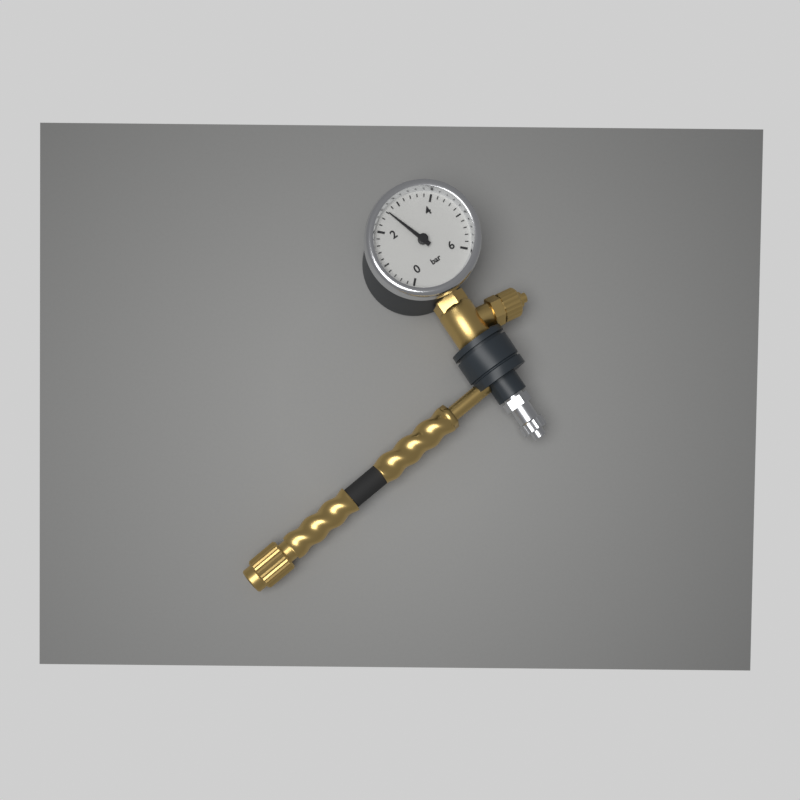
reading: 2.6 bar
